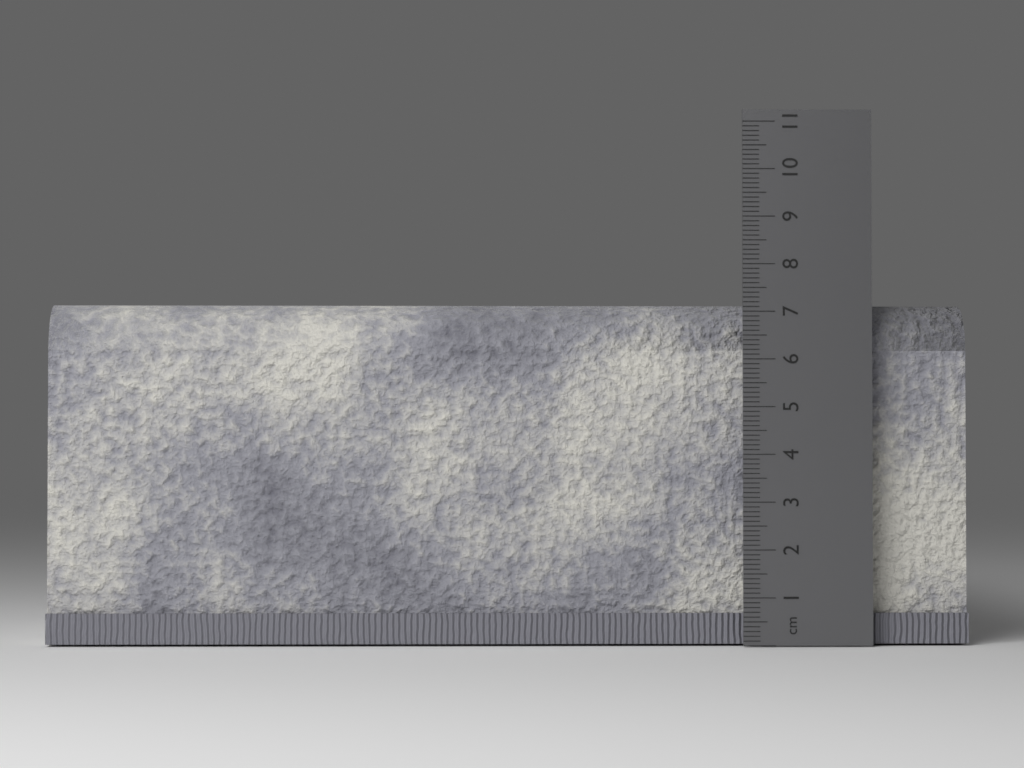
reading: 7.2 cm
